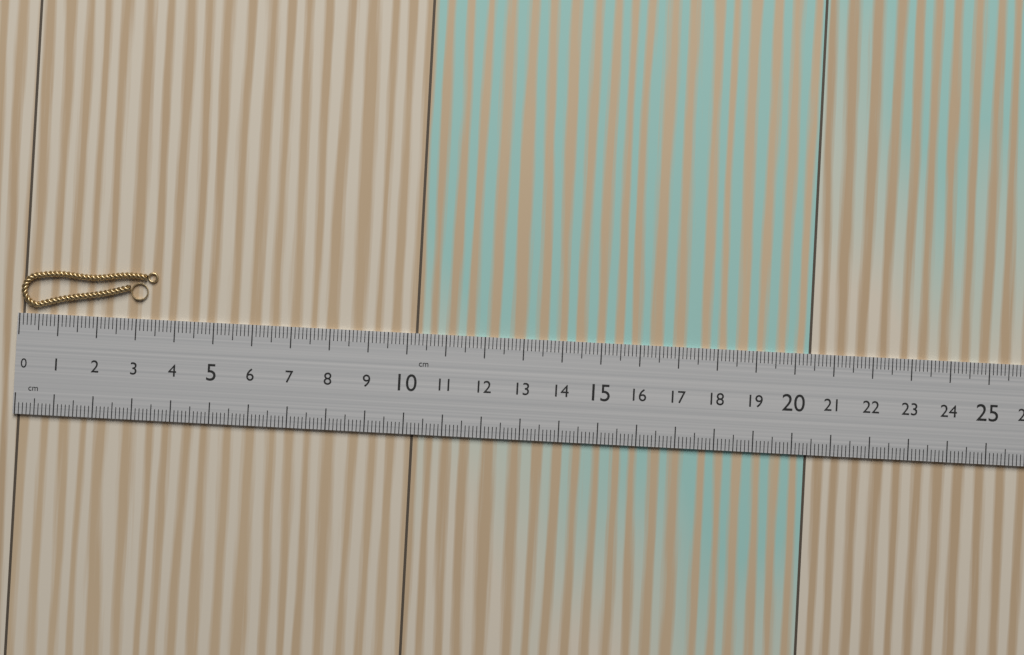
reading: 3.5 cm
